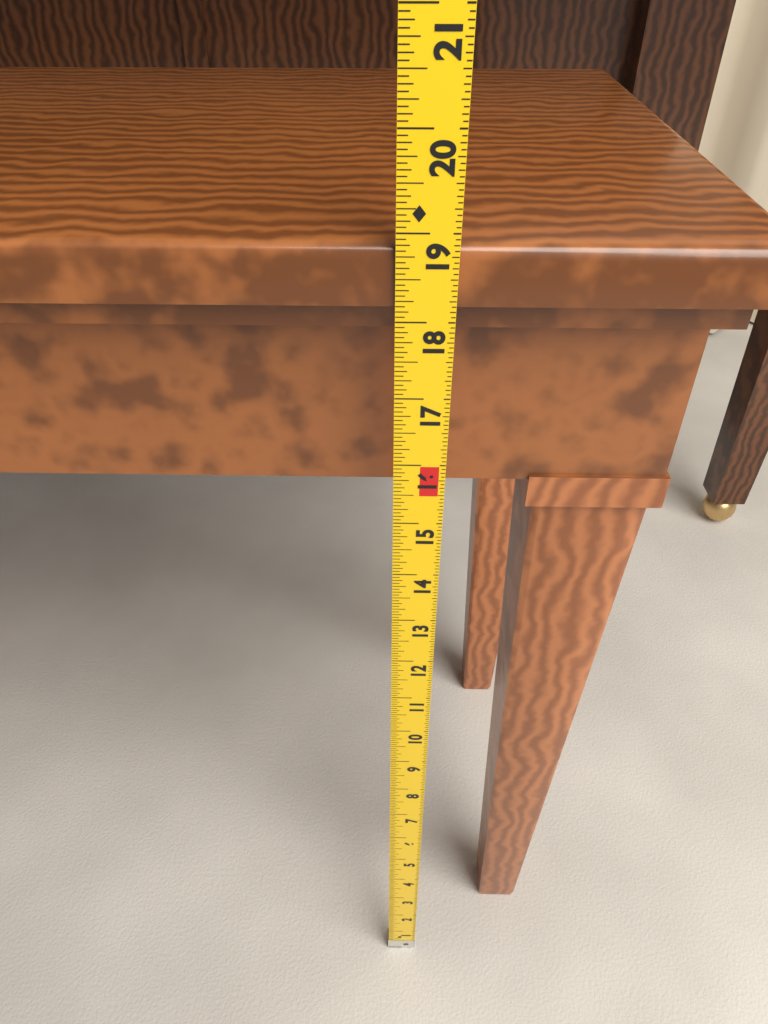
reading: 18.8750 in
